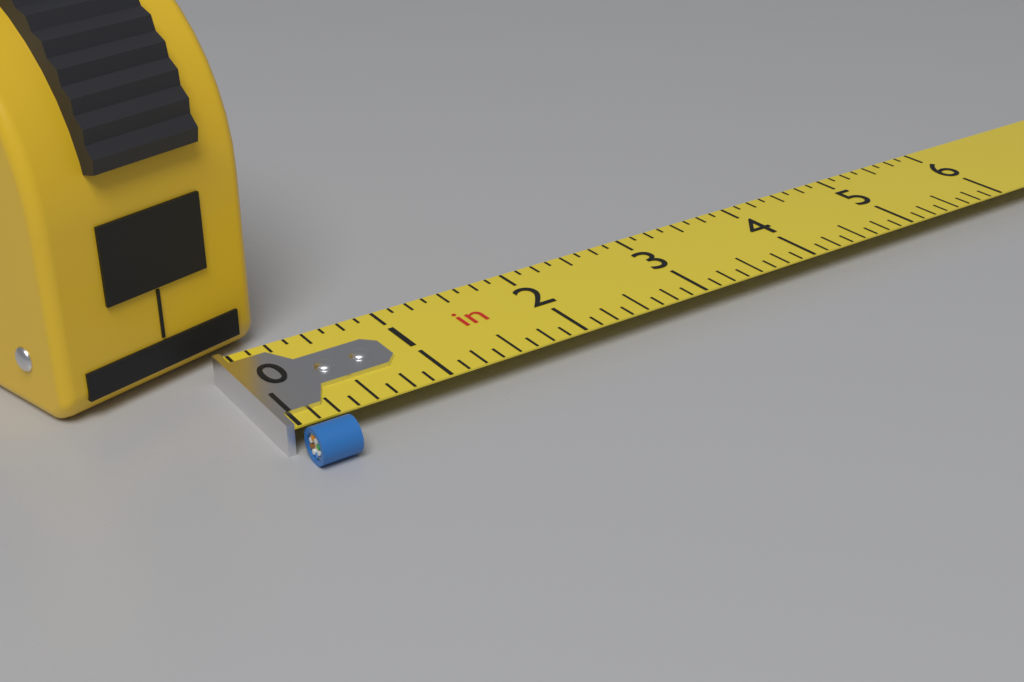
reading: 0.250 in
